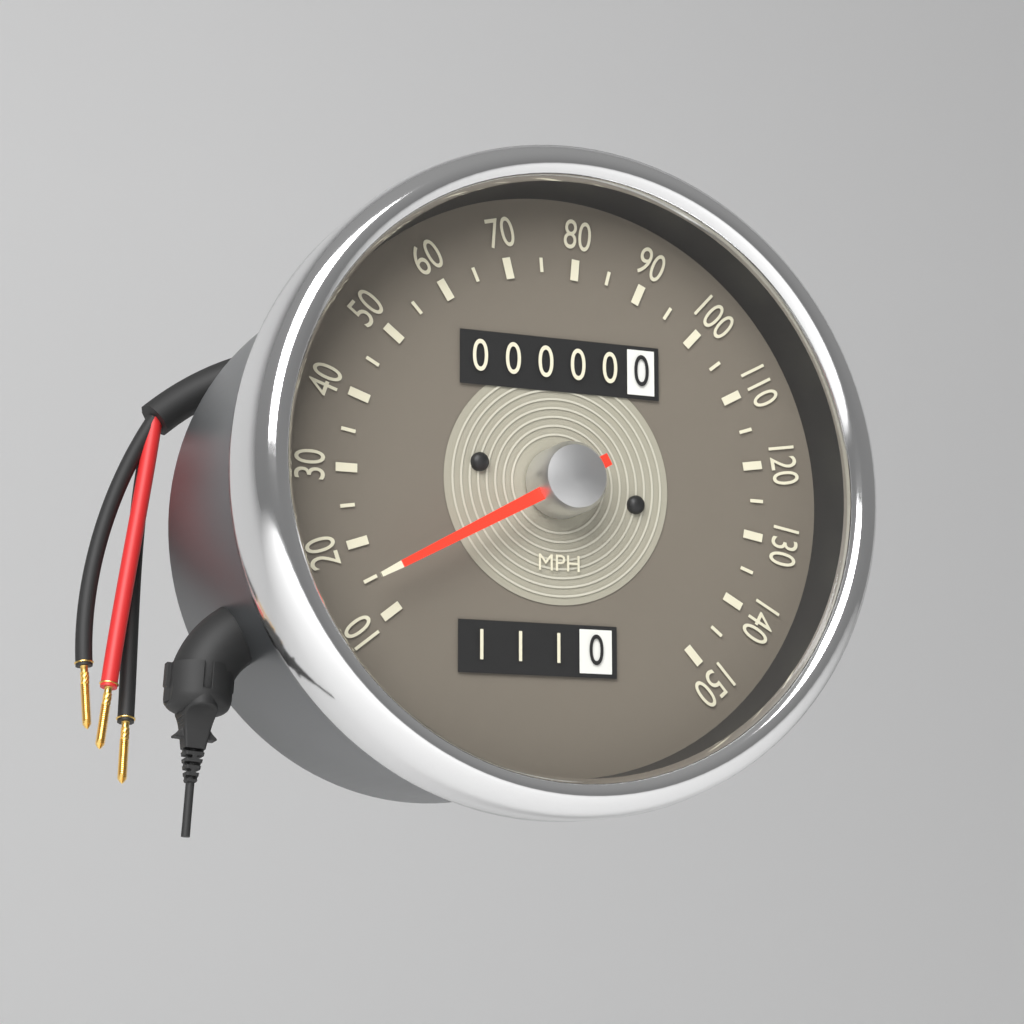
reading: 15 MPH
